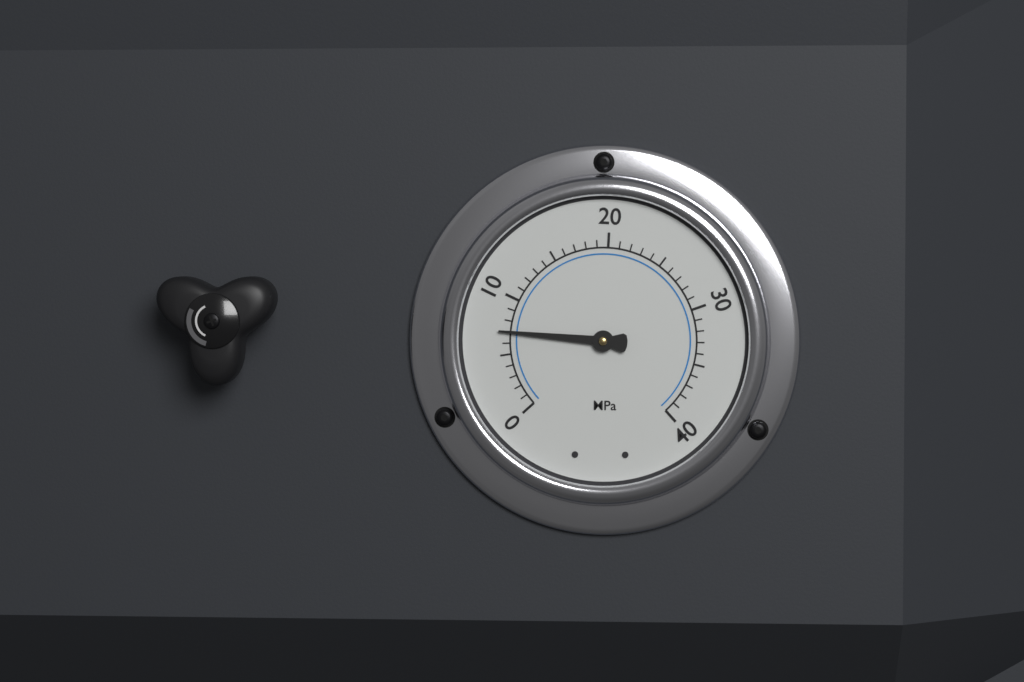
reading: 7 MPa
